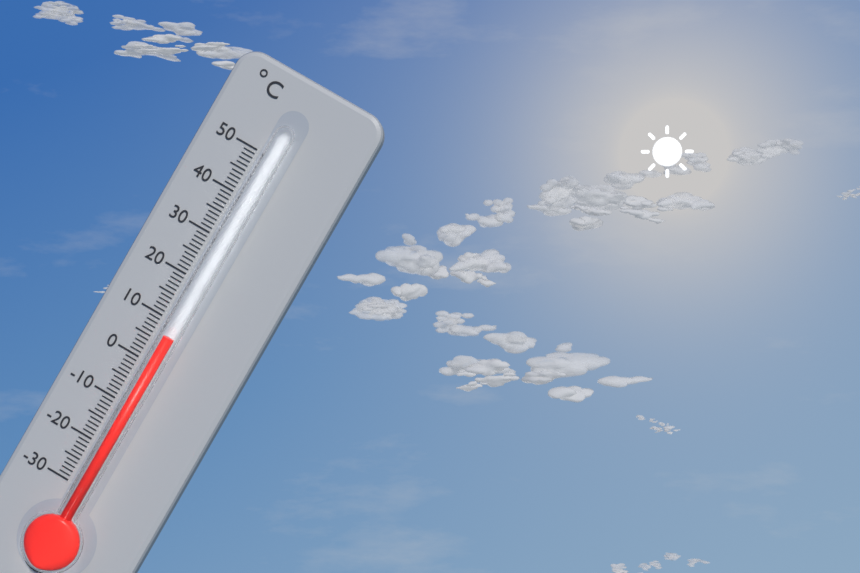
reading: 7 °C
